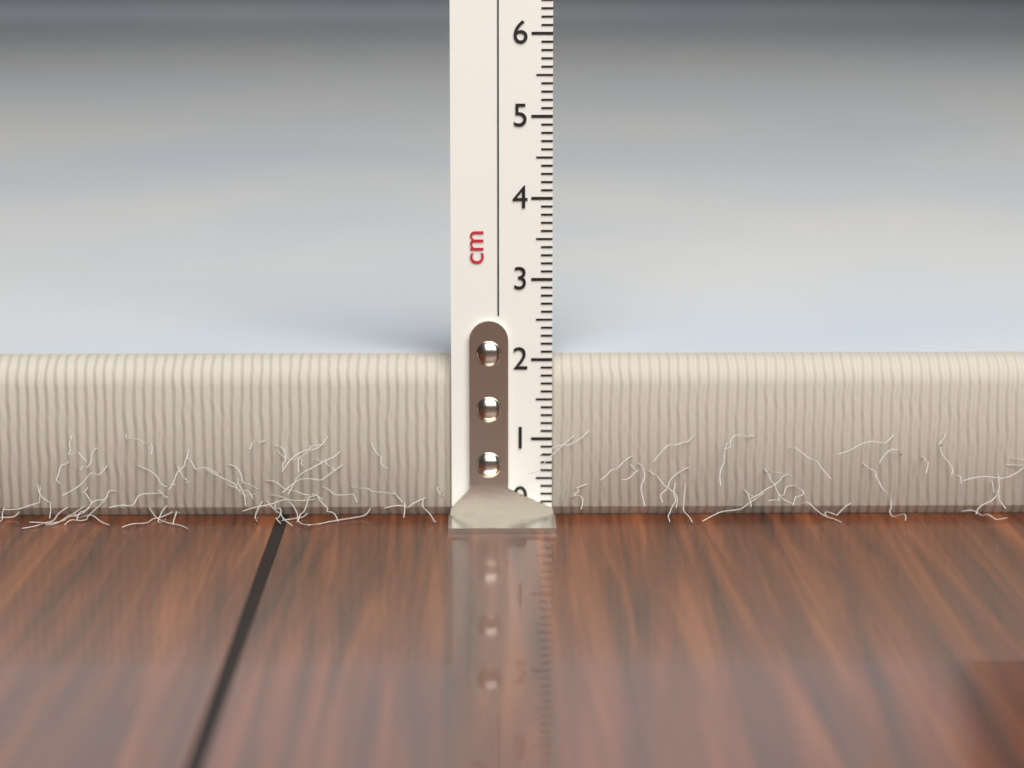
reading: 2.0 cm
